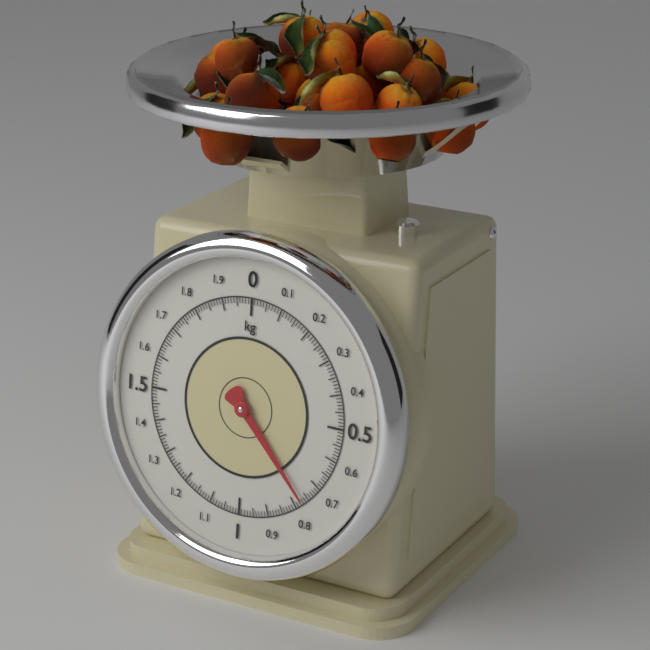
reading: 0.77 kg
